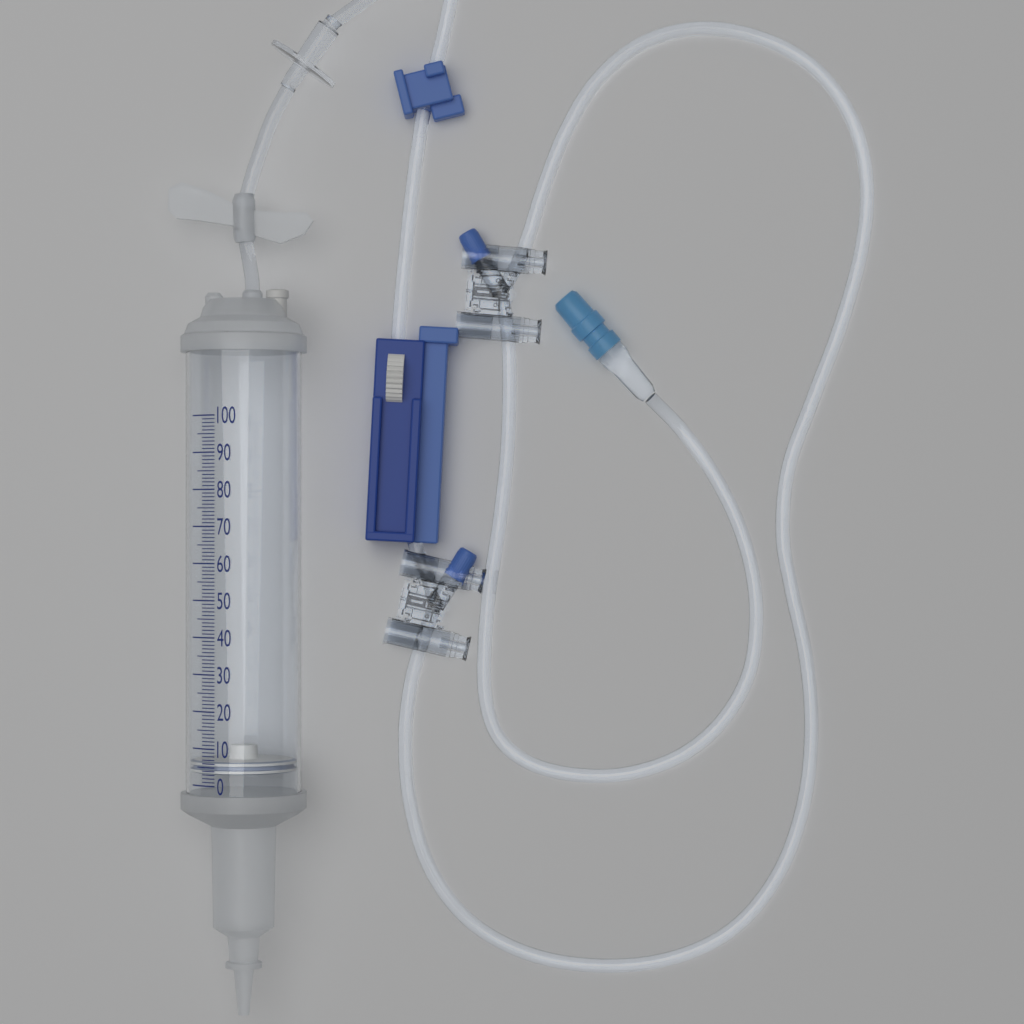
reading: 3 (no unit)
